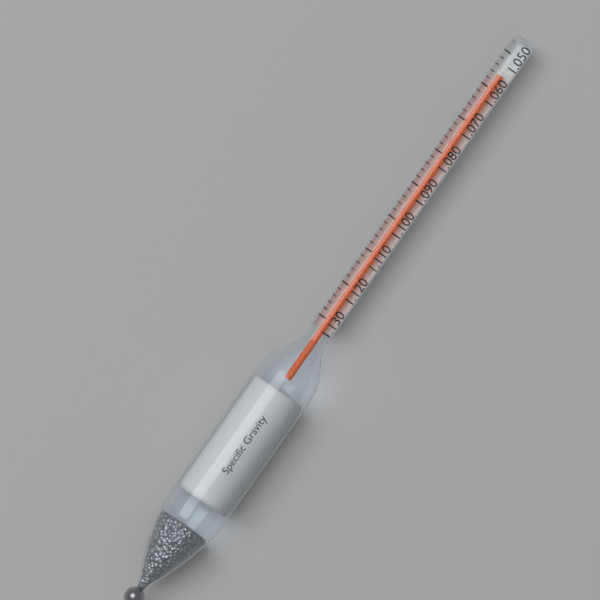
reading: 1.056 (no unit)
